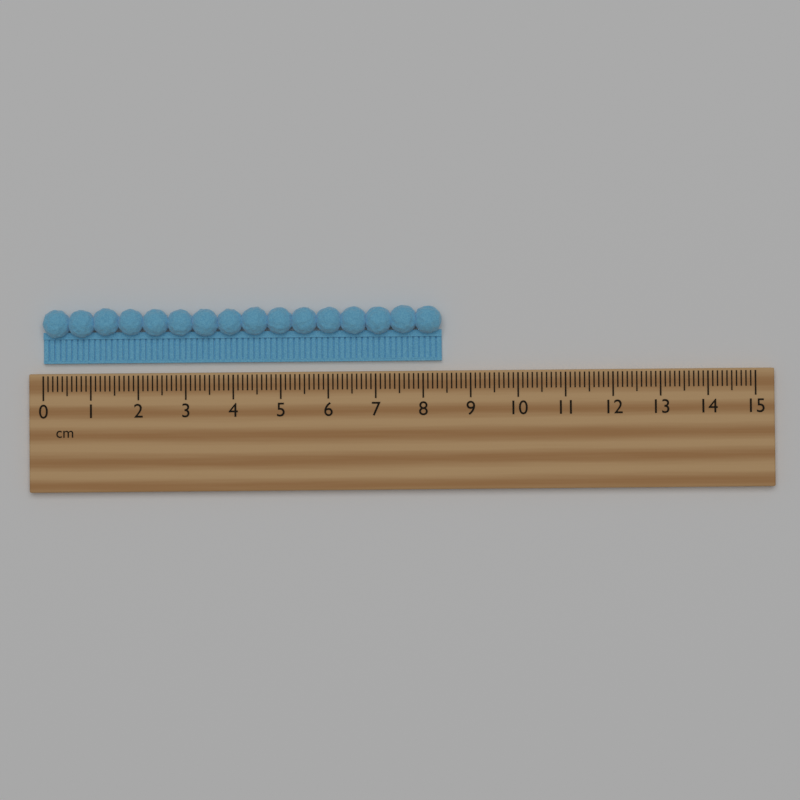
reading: 8.4 cm
